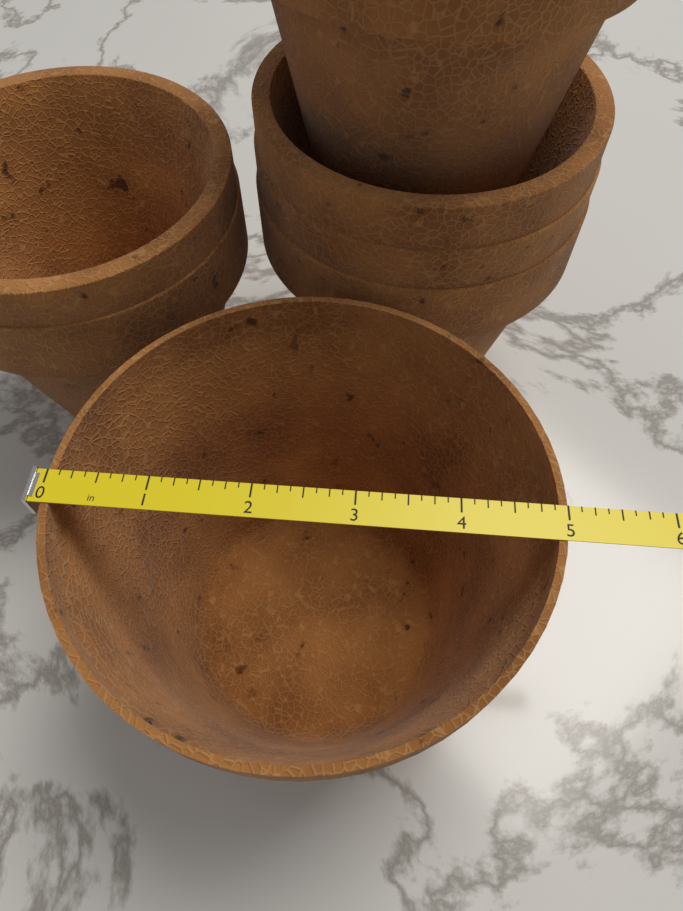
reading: 5.000 in
